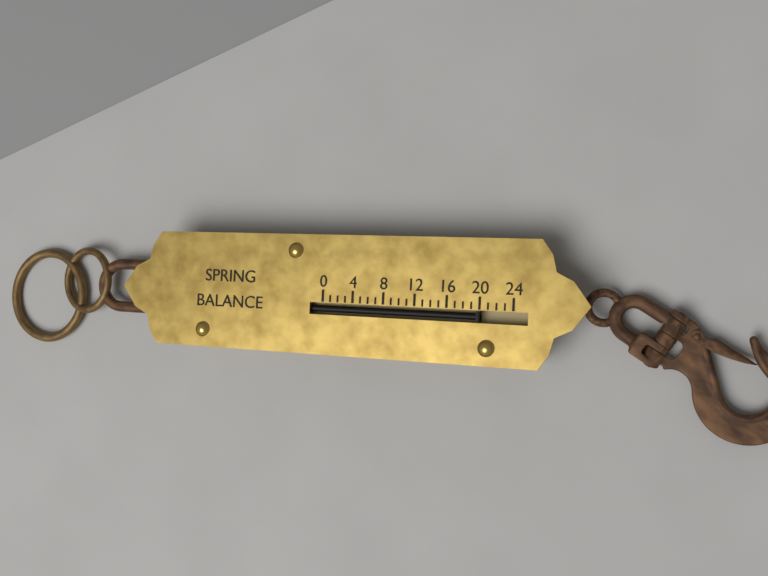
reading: 20 (no unit)
